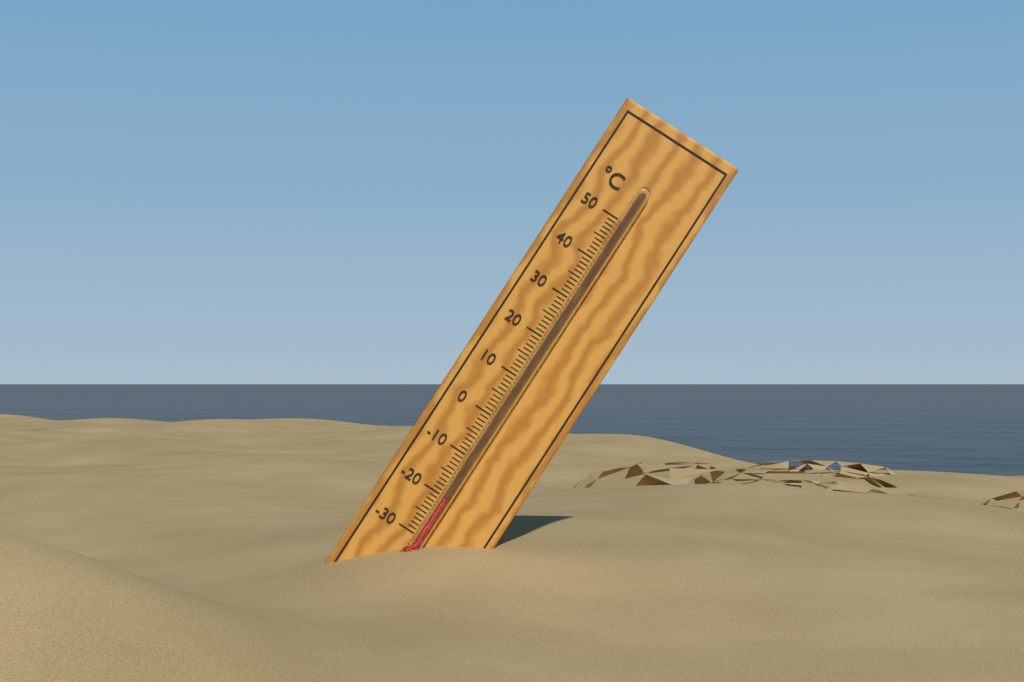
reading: -20 °C
